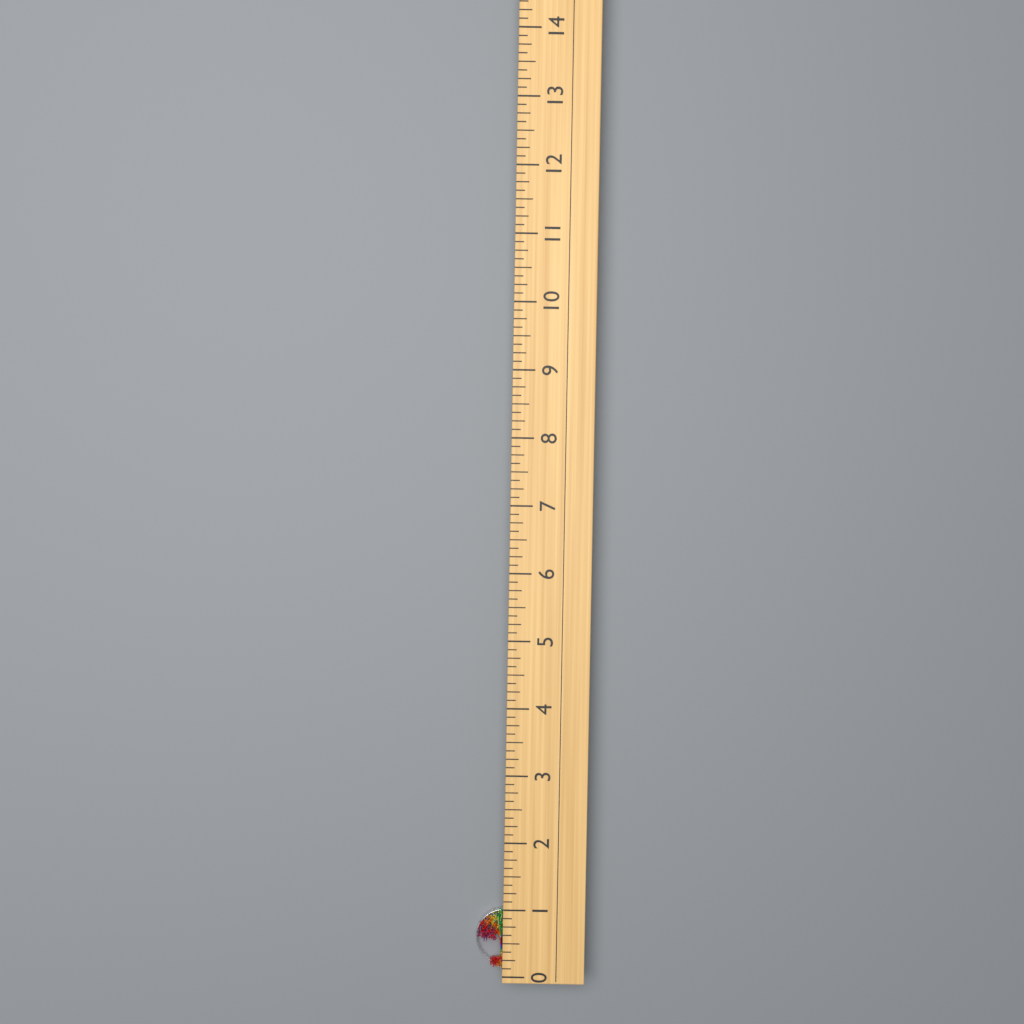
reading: 0.875 (no unit)
